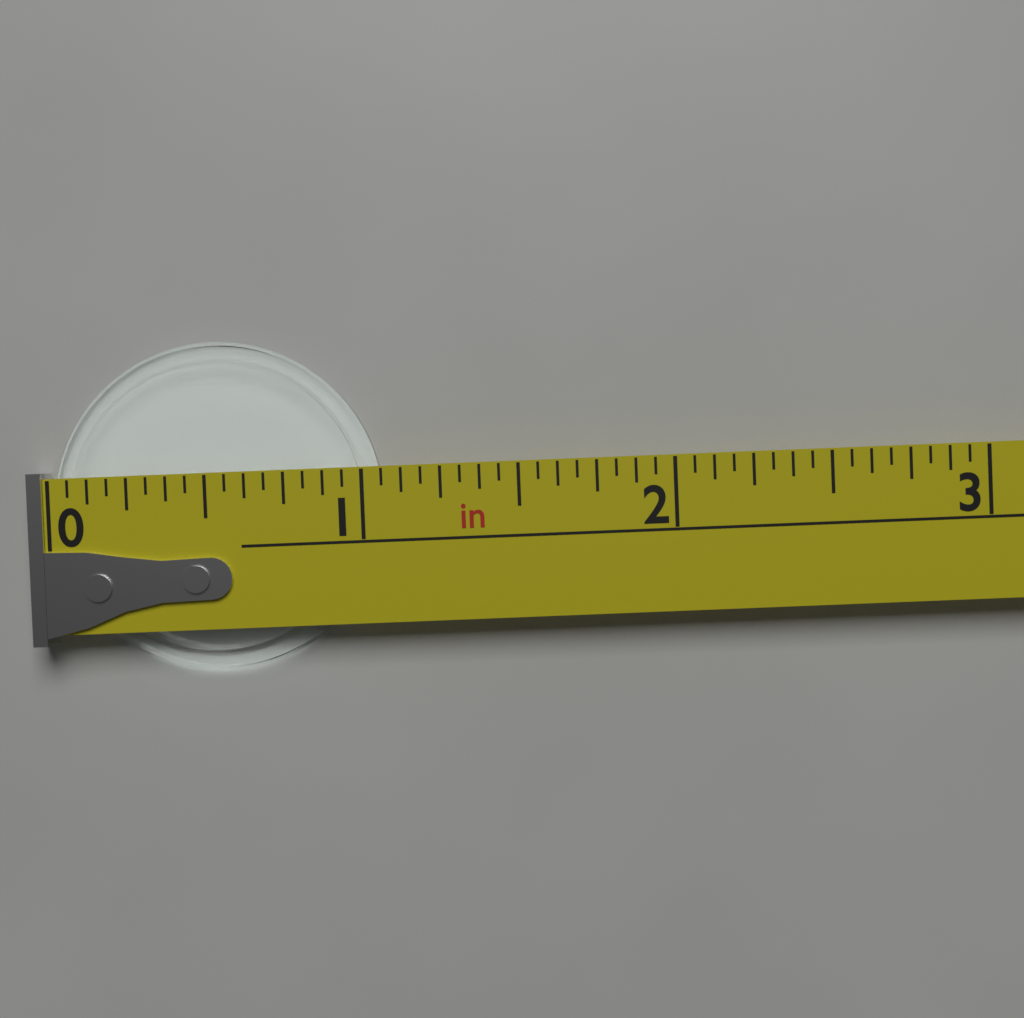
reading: 1.0625 in
